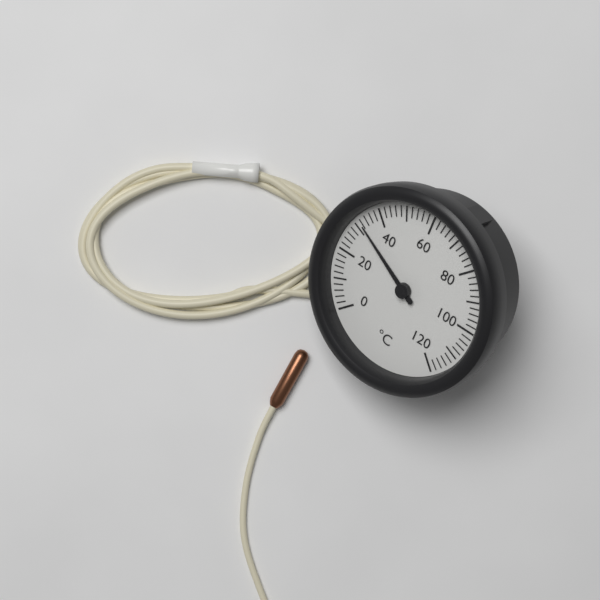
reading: 32 °C
